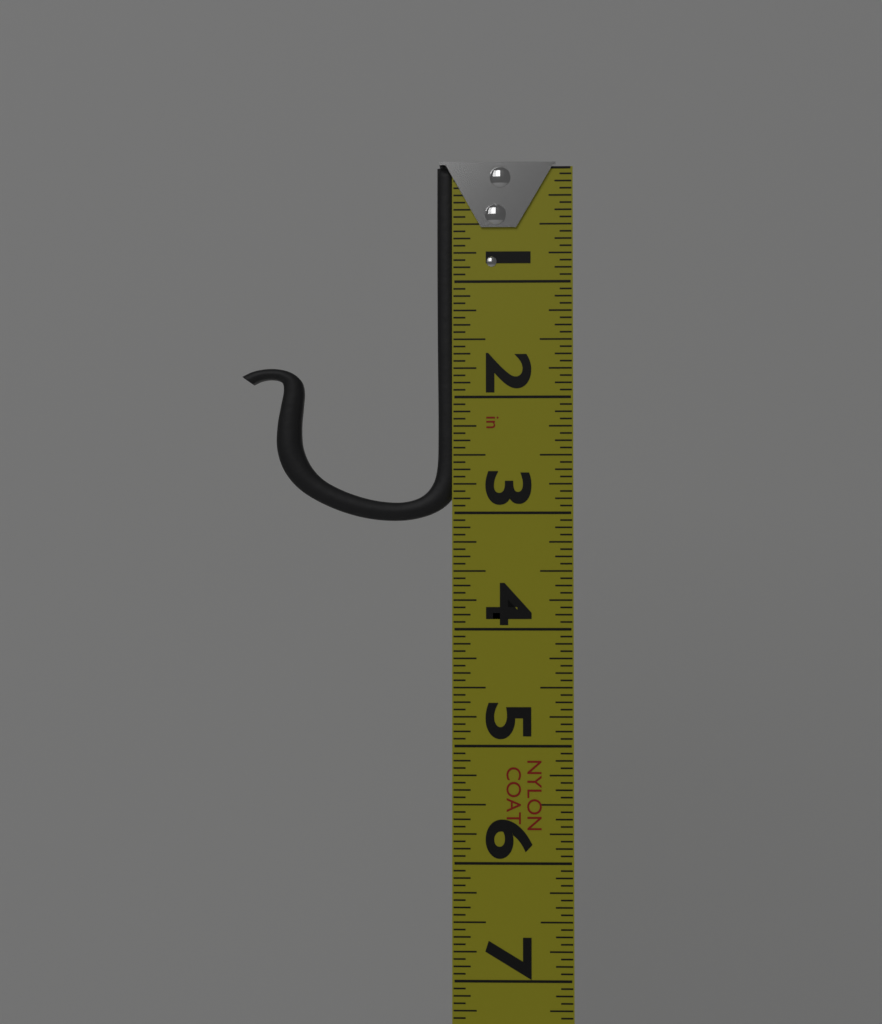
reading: 3.0625 in
